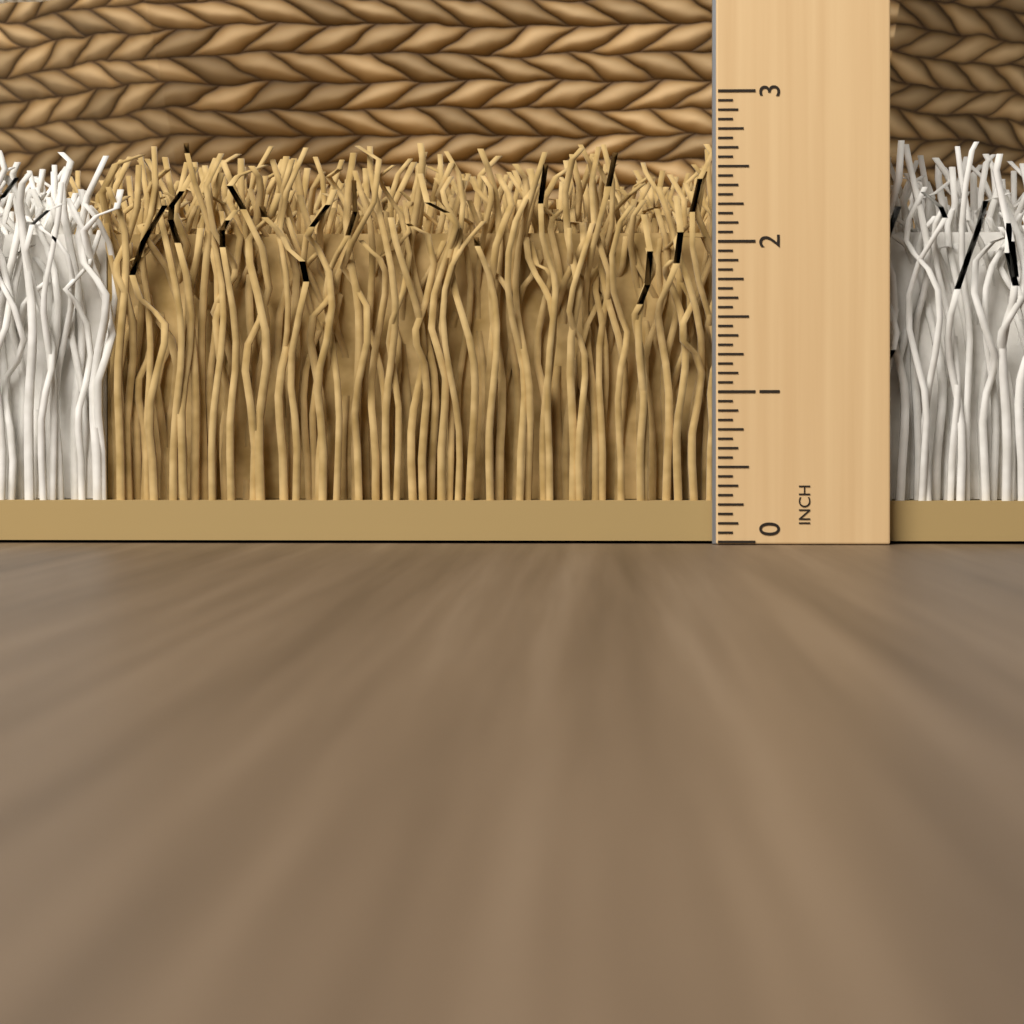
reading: 2.6875 in
